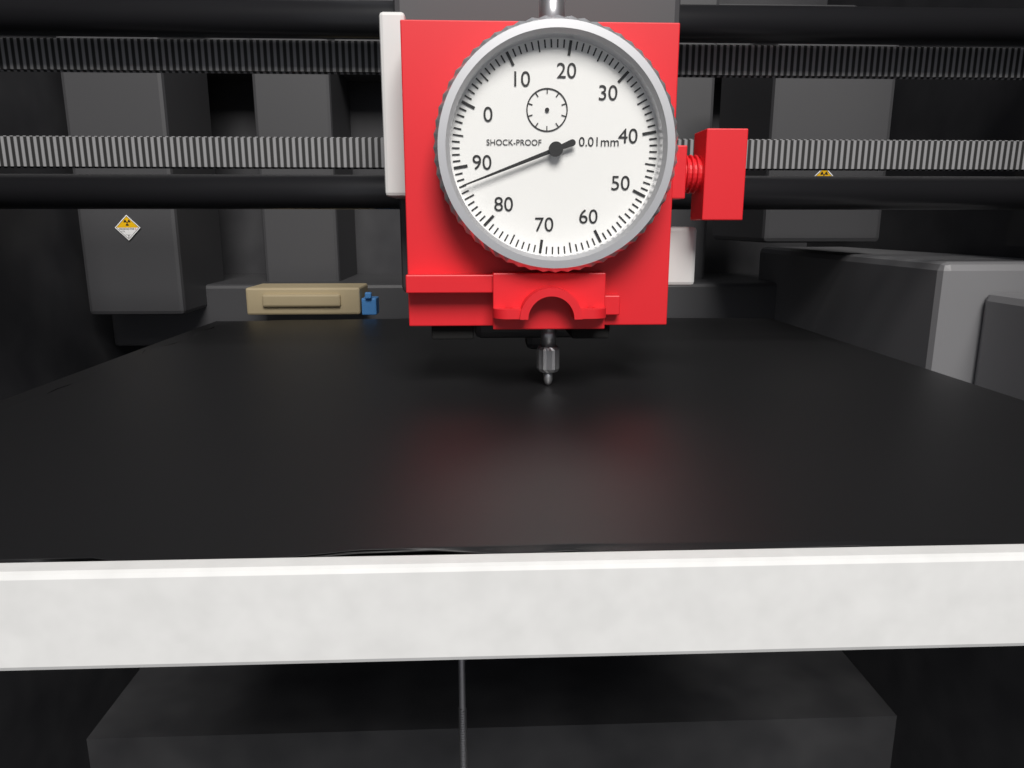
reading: 87 0.01mm
